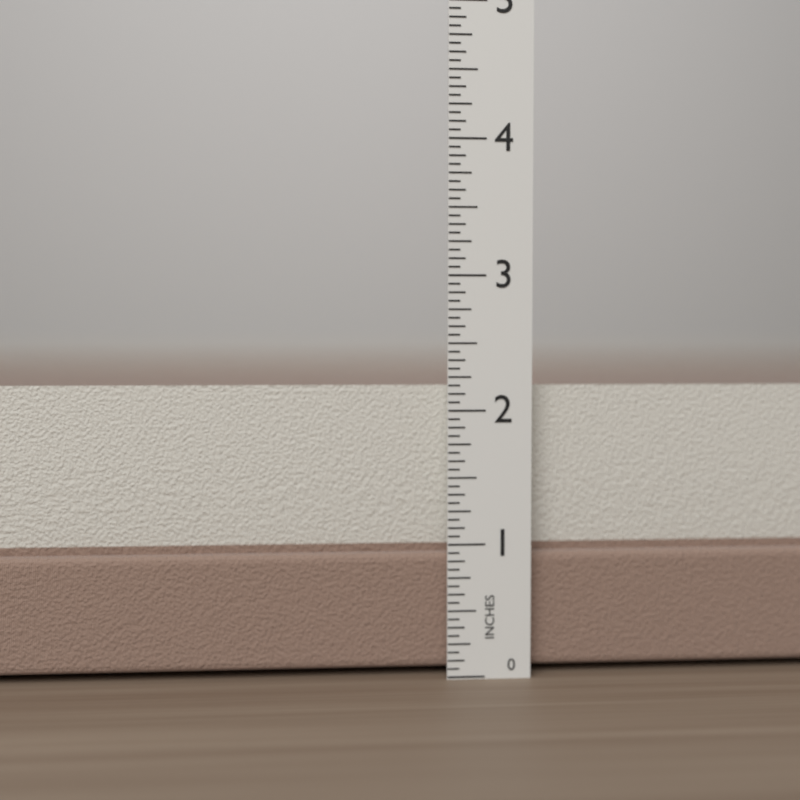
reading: 2.1875 in
